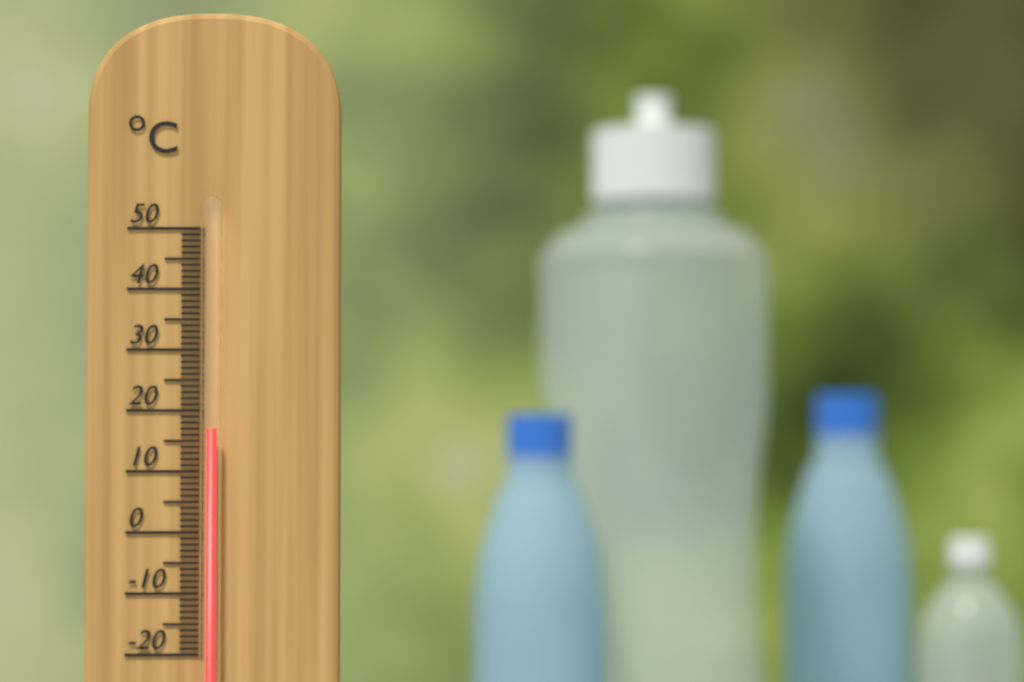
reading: 17 °C
